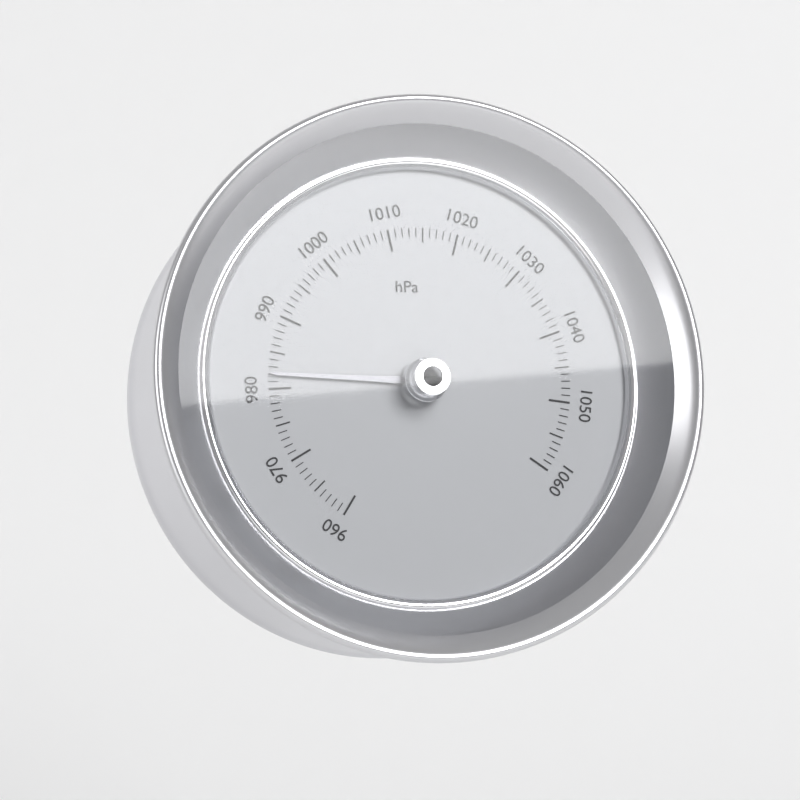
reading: 982 hPa
